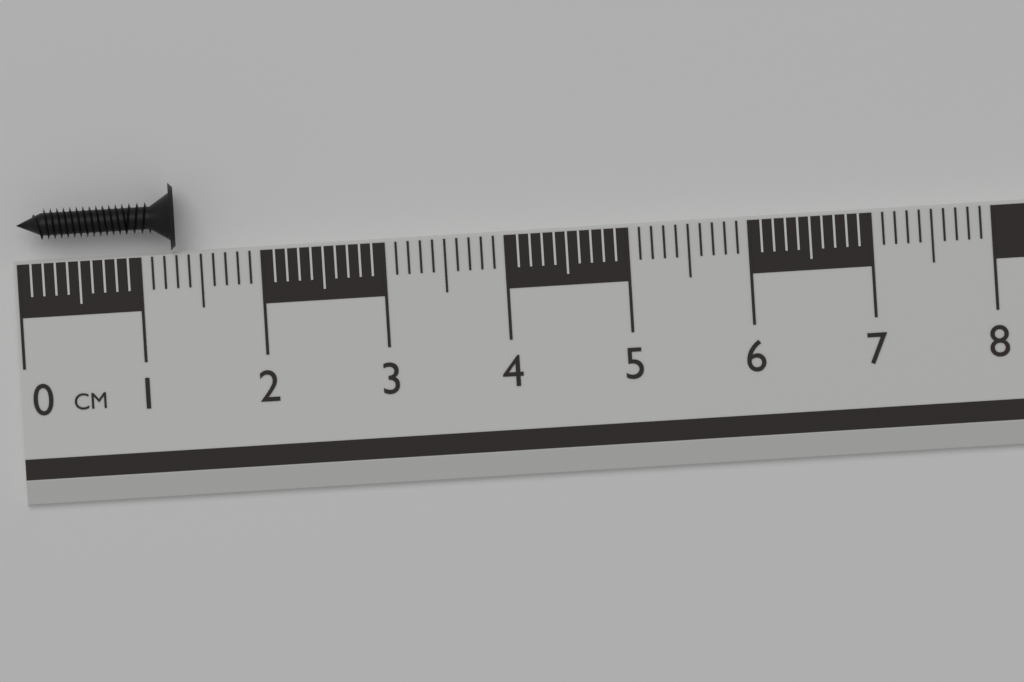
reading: 1.3 cm
